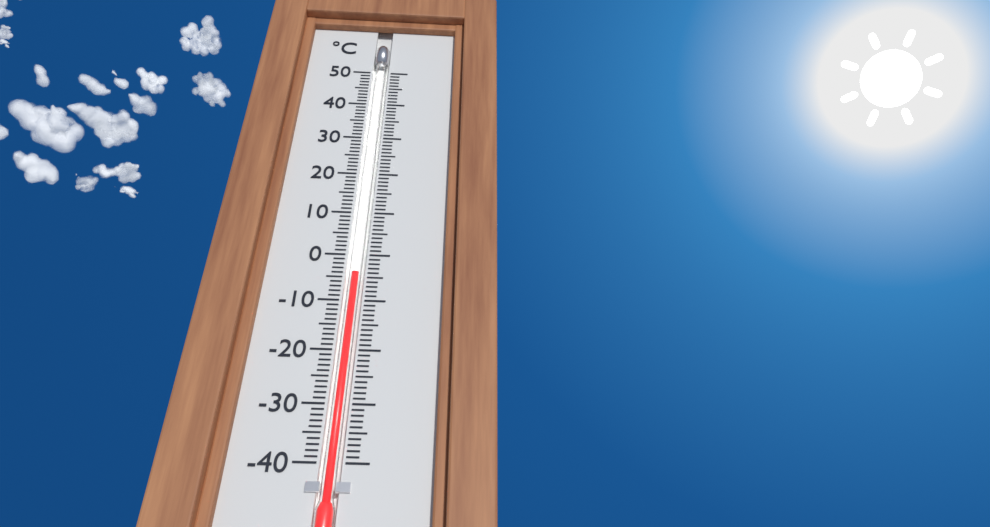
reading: -4 °C
